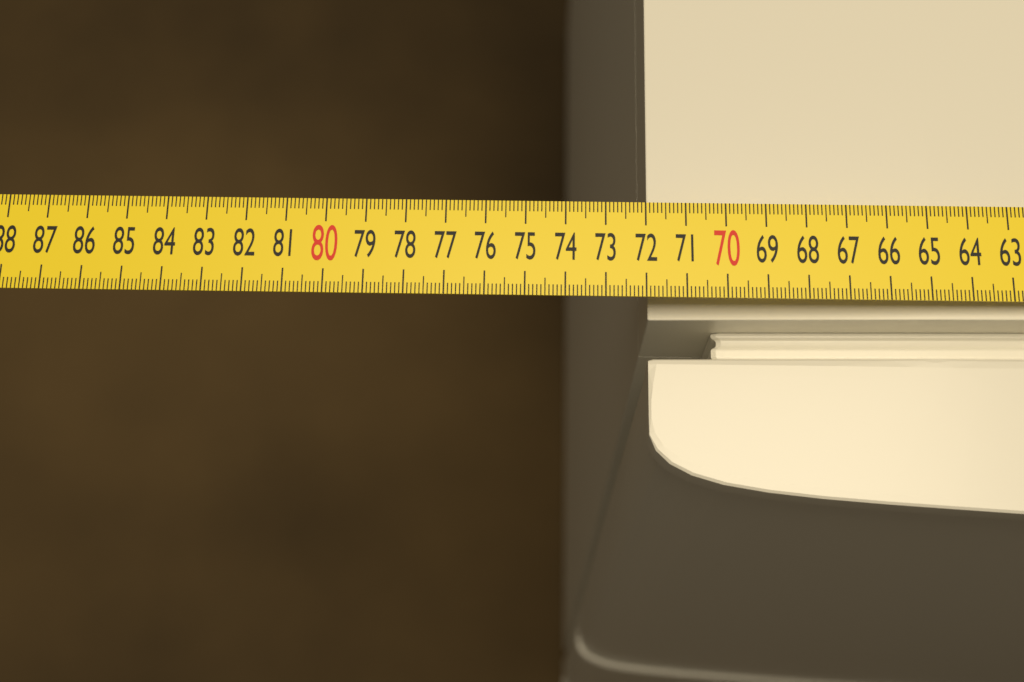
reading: 71.9 cm
